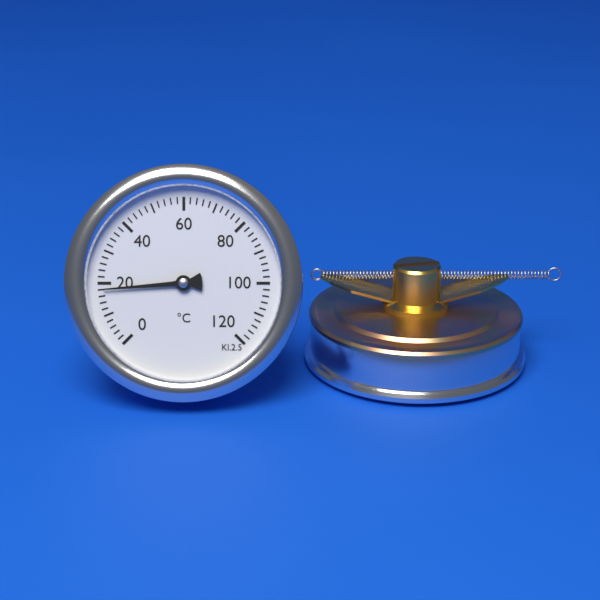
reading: 18 °C
